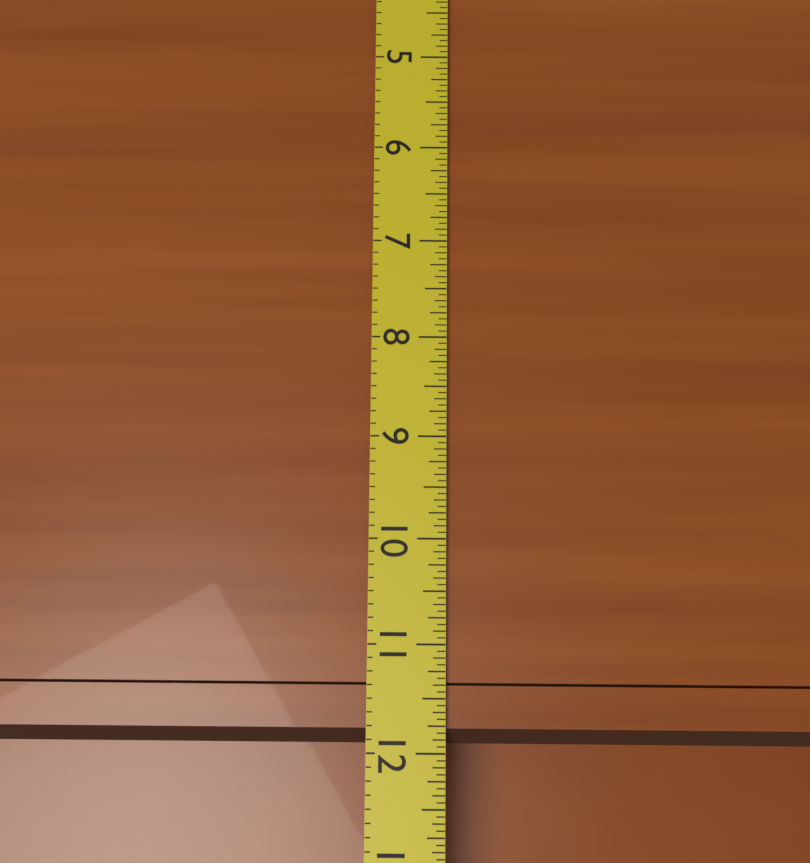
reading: 11.9375 (no unit)
